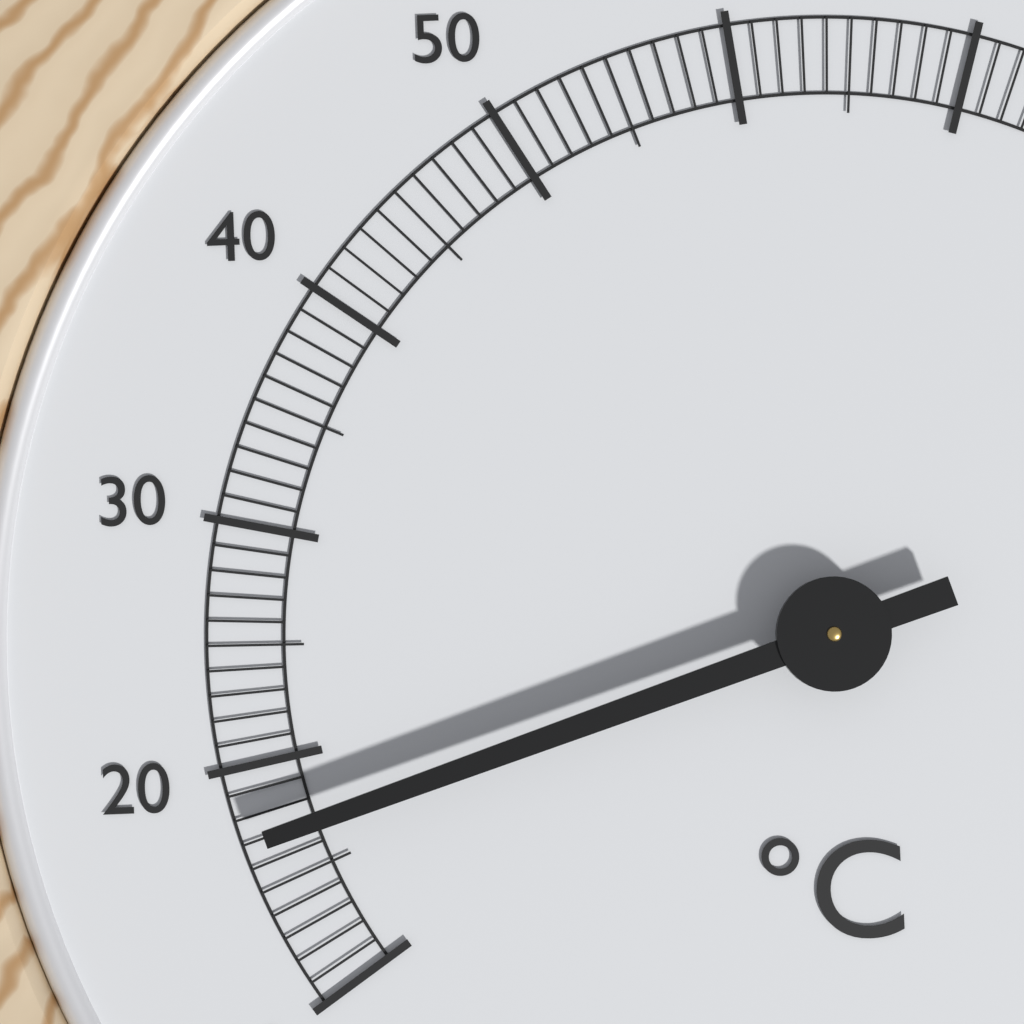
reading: 17 °C
